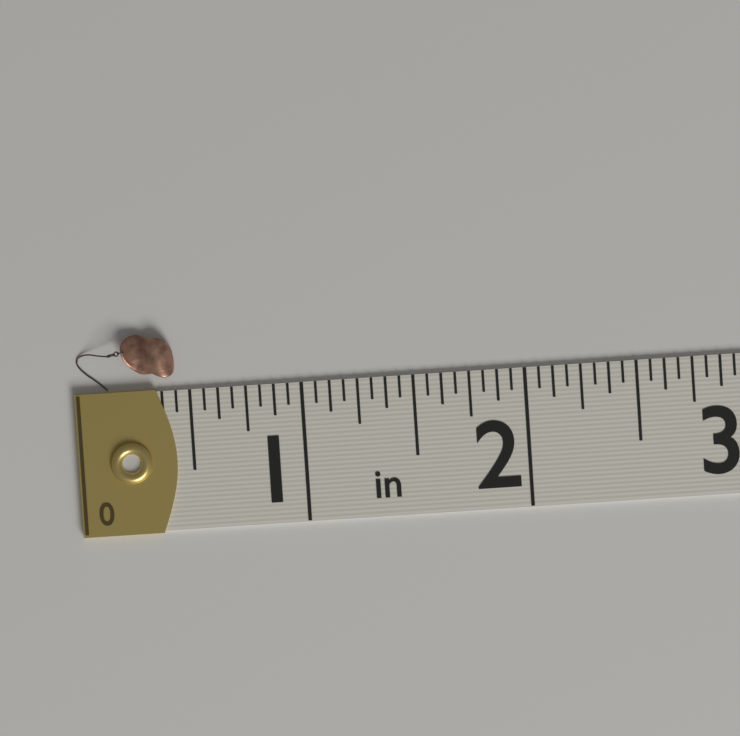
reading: 0.4375 in
